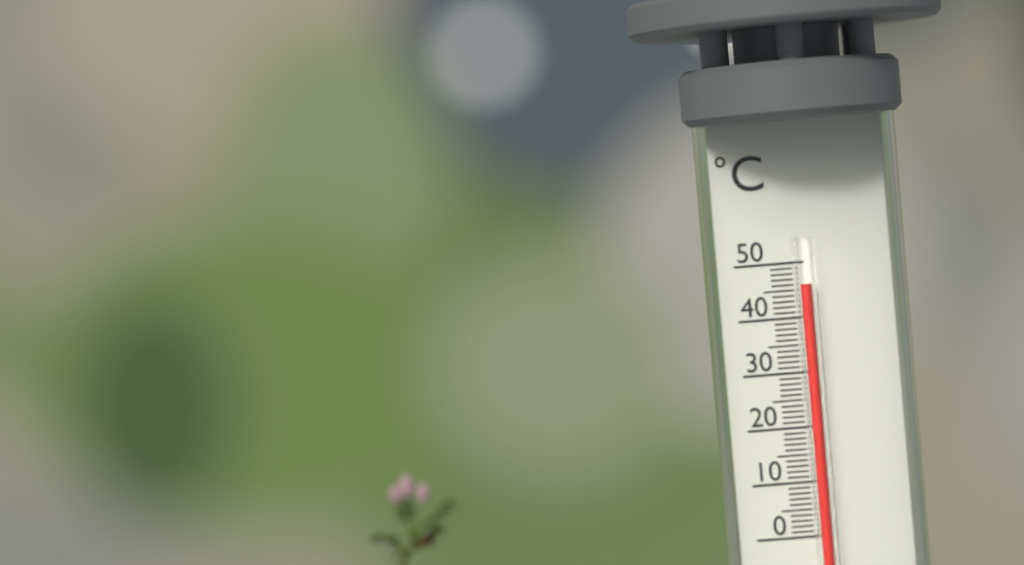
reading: 46 °C
